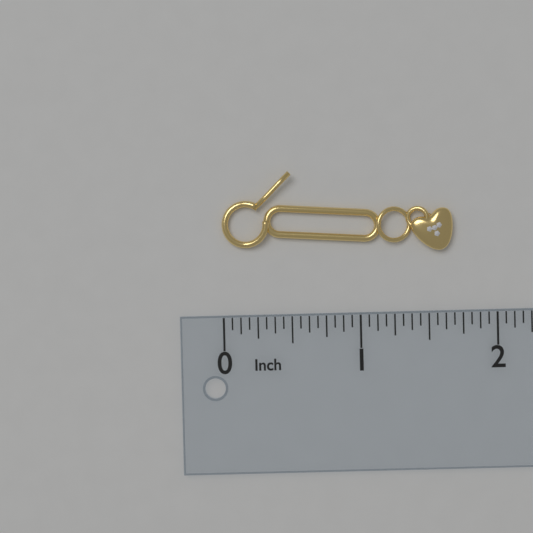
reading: 1.6875 in
